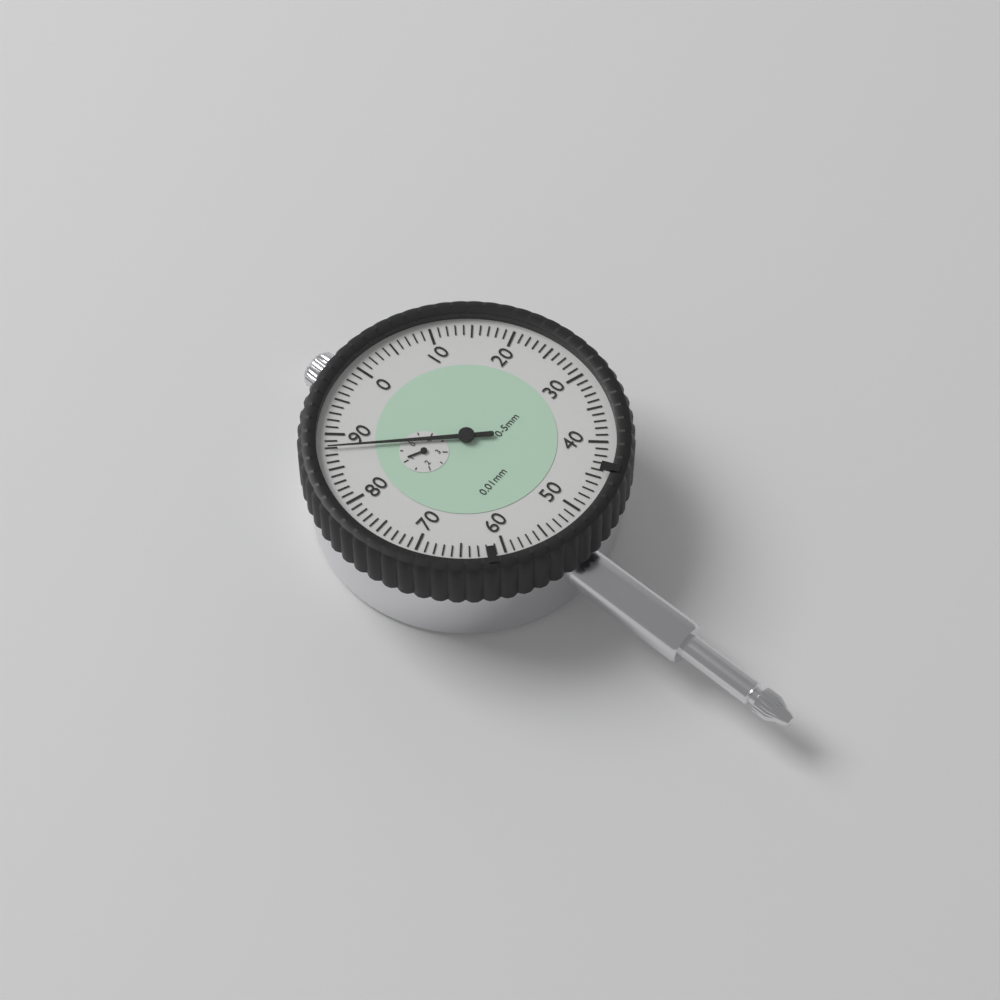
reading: 0.88 mm
